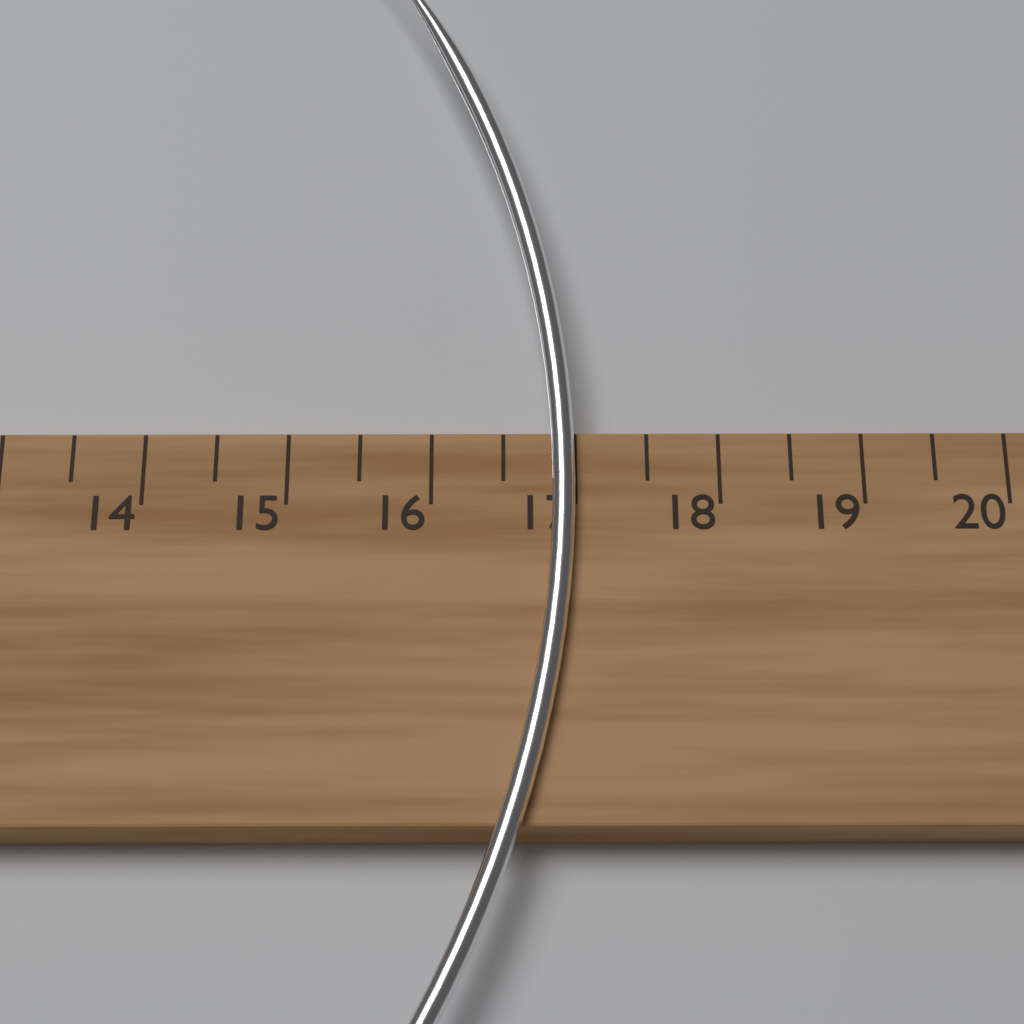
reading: 17.0 cm
